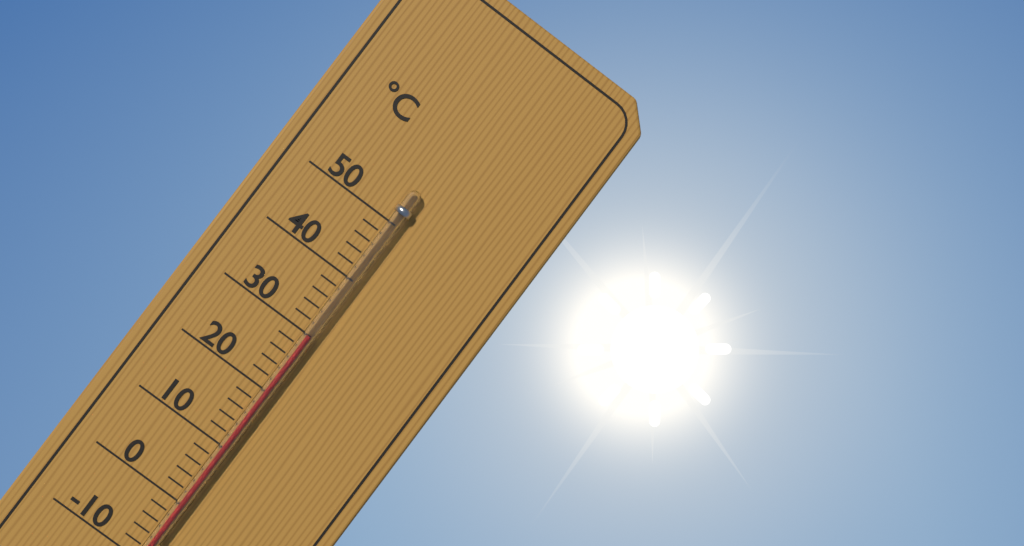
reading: 30 °C
